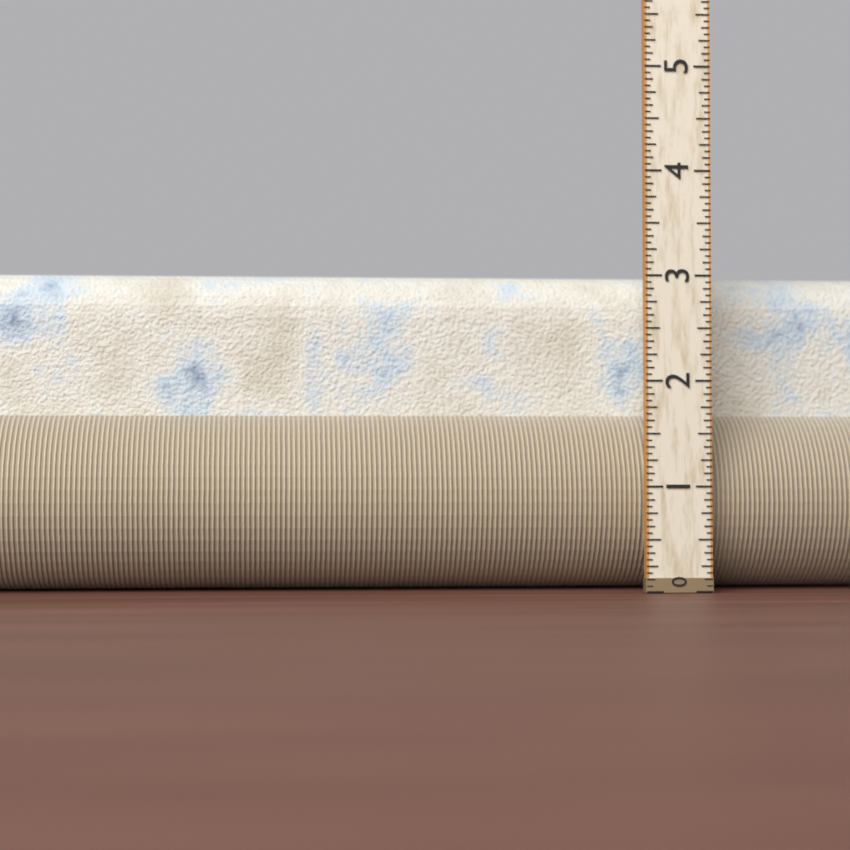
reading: 3.0625 (no unit)
